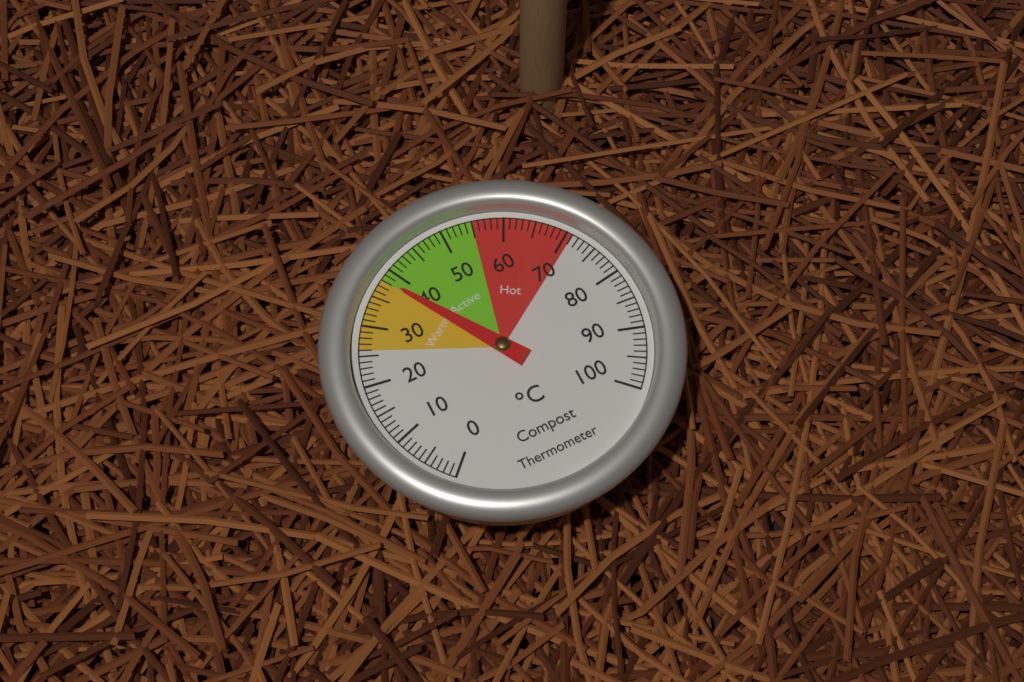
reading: 38 °C
